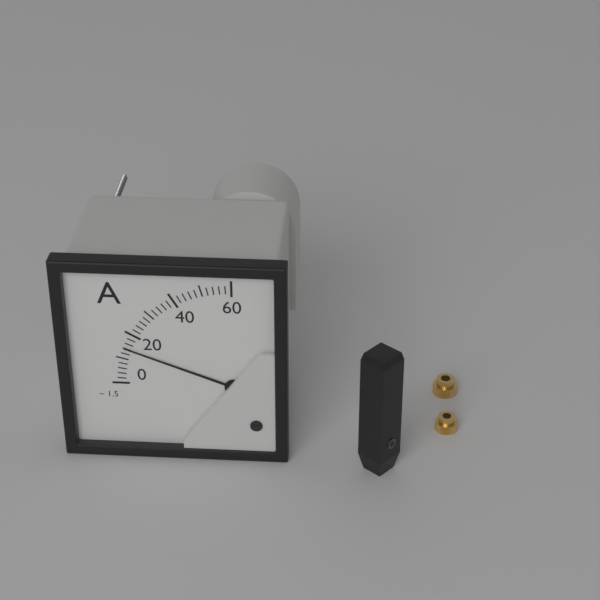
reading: 14 A
